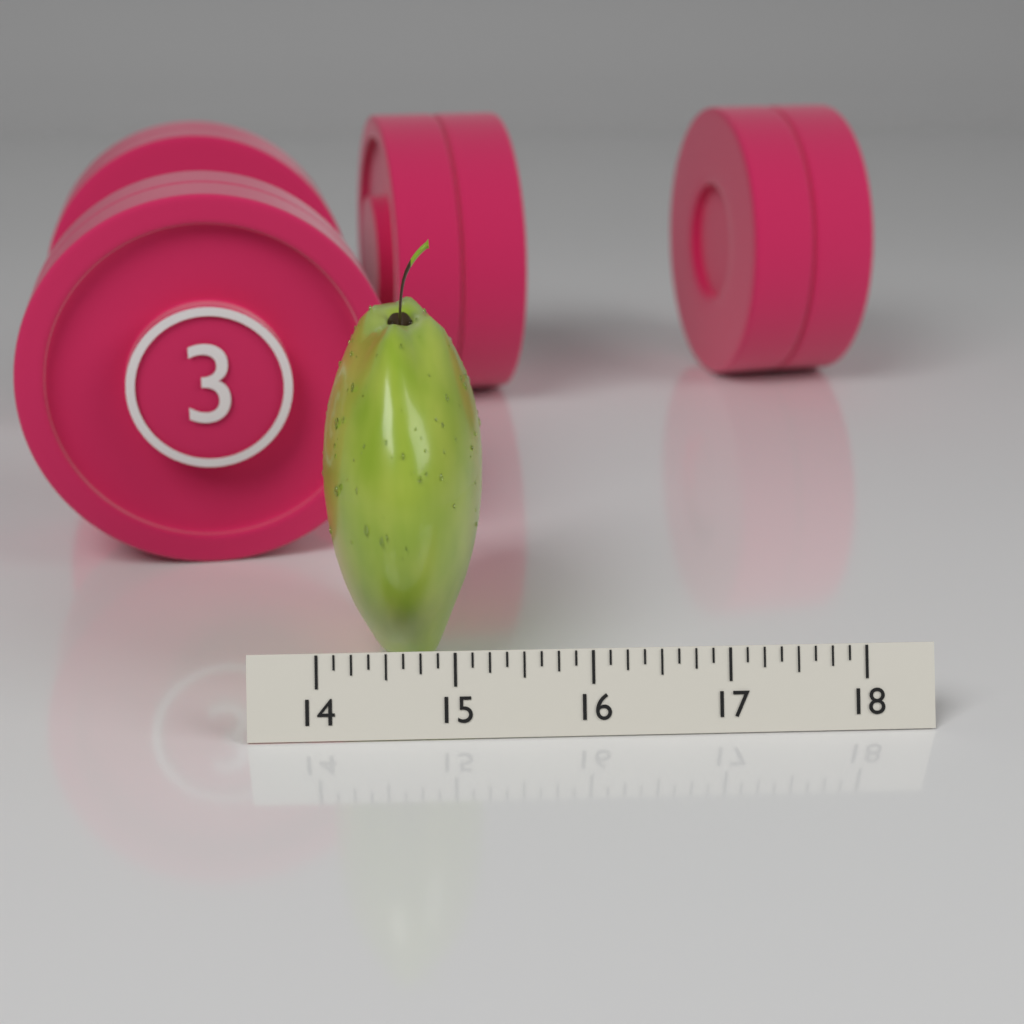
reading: 15.250 (no unit)
